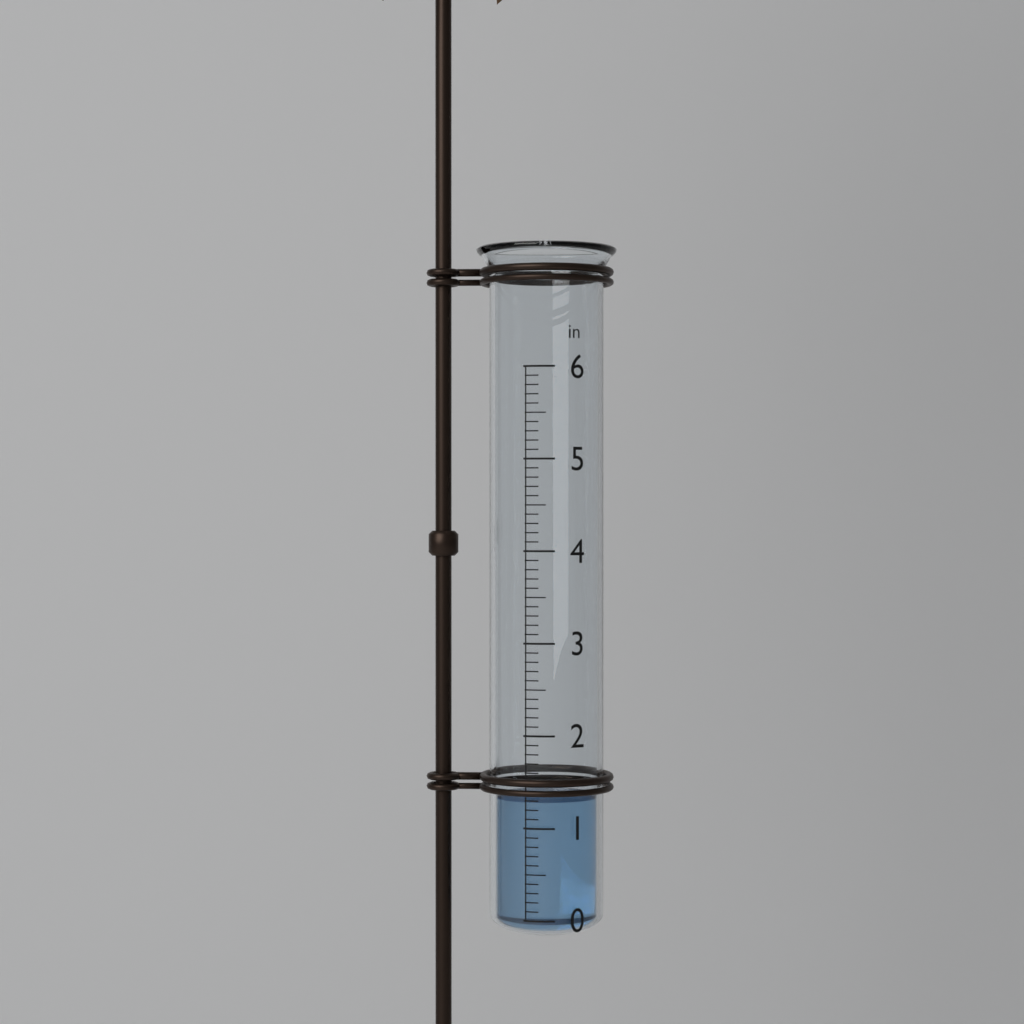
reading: 1.3 in
